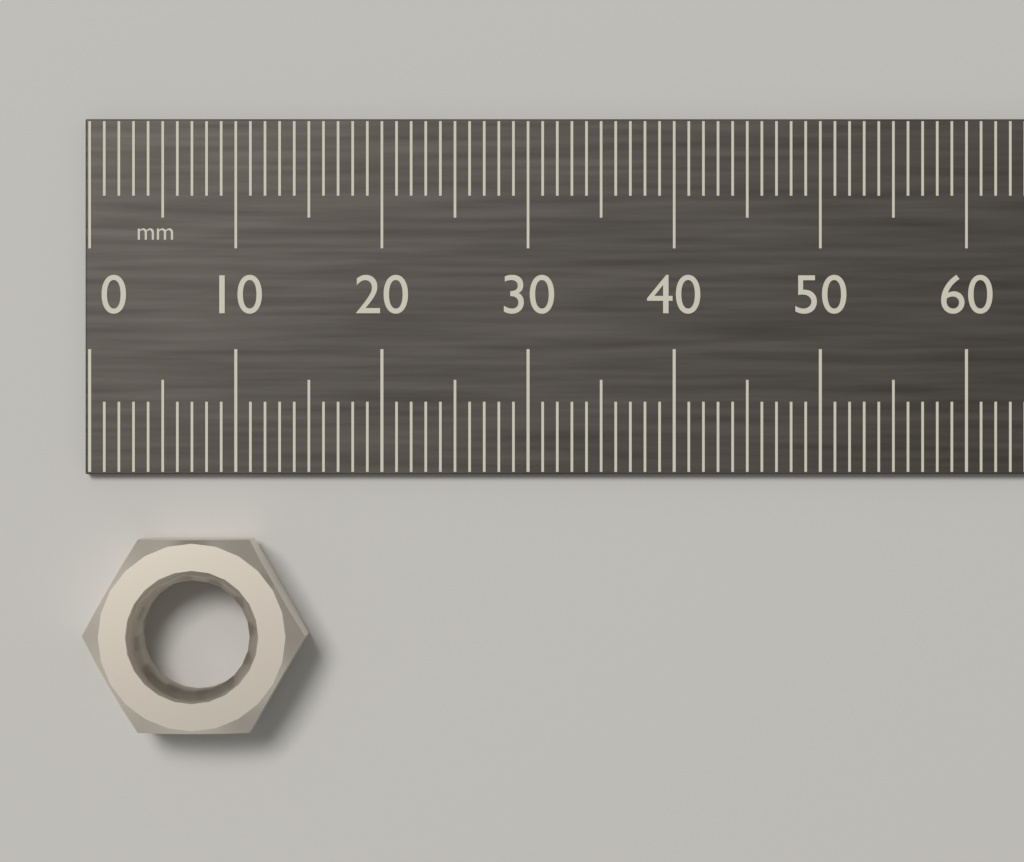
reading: 15 mm
